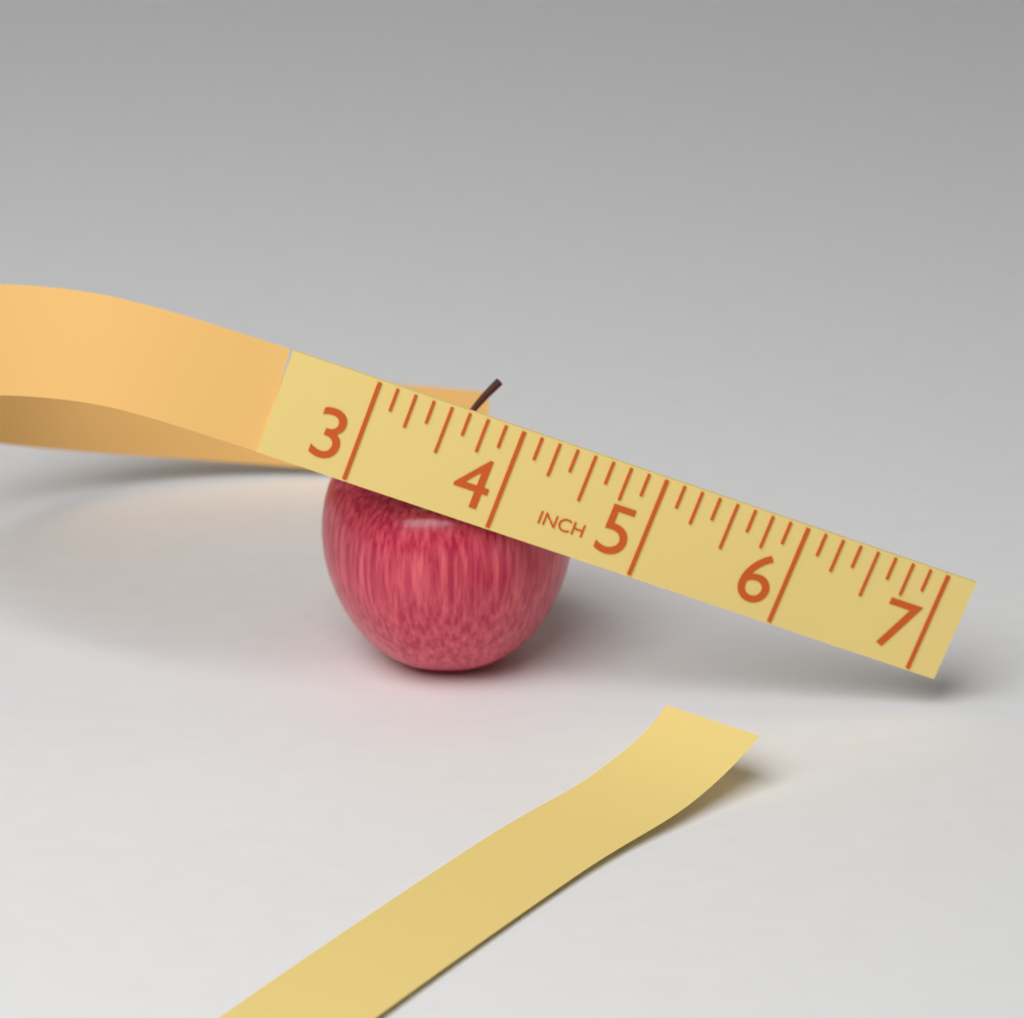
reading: 4.750 in
